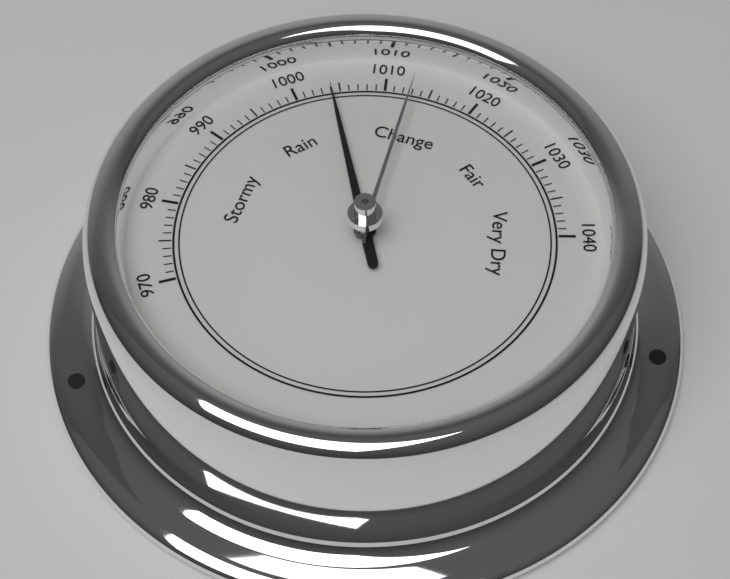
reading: 1004 (no unit)
